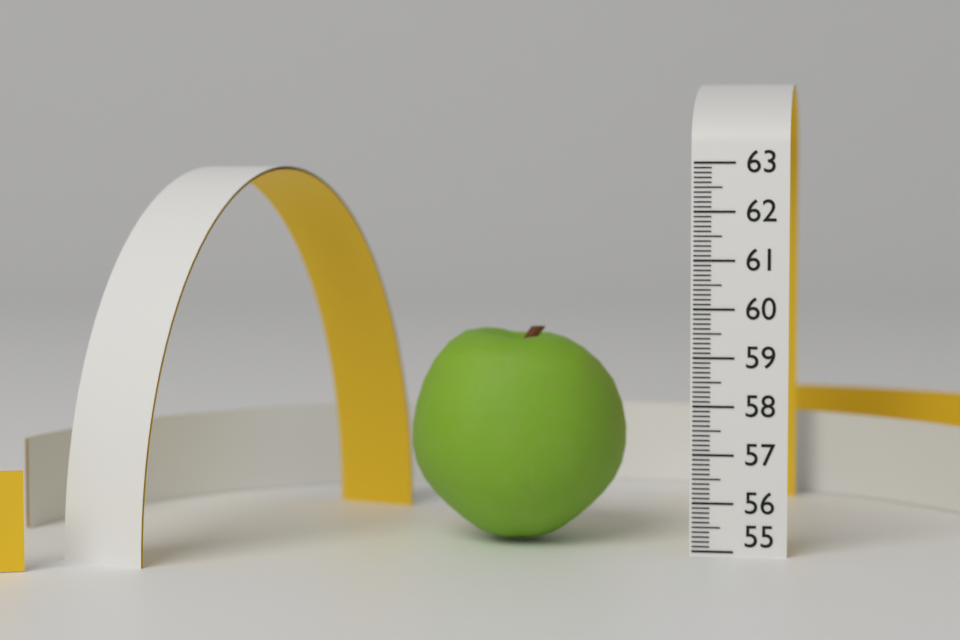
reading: 59.5 (no unit)
